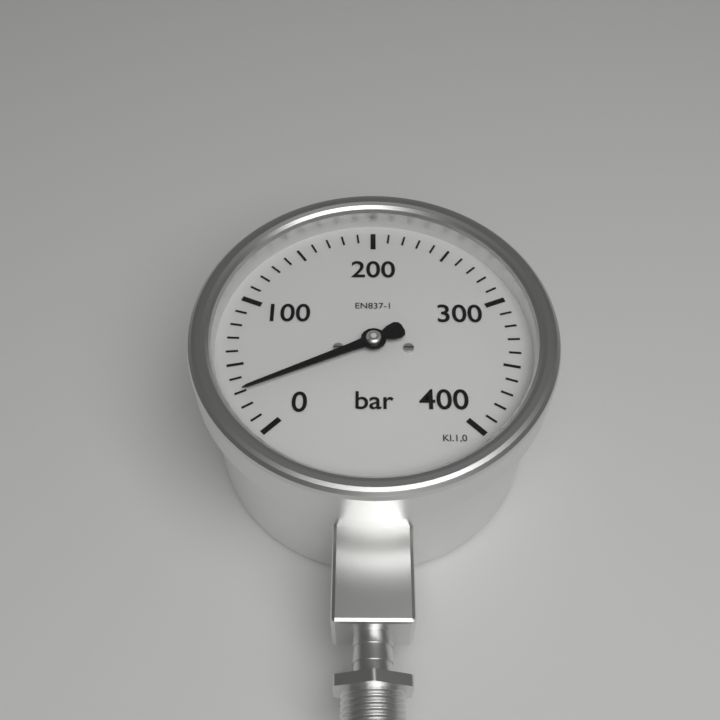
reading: 30 bar
